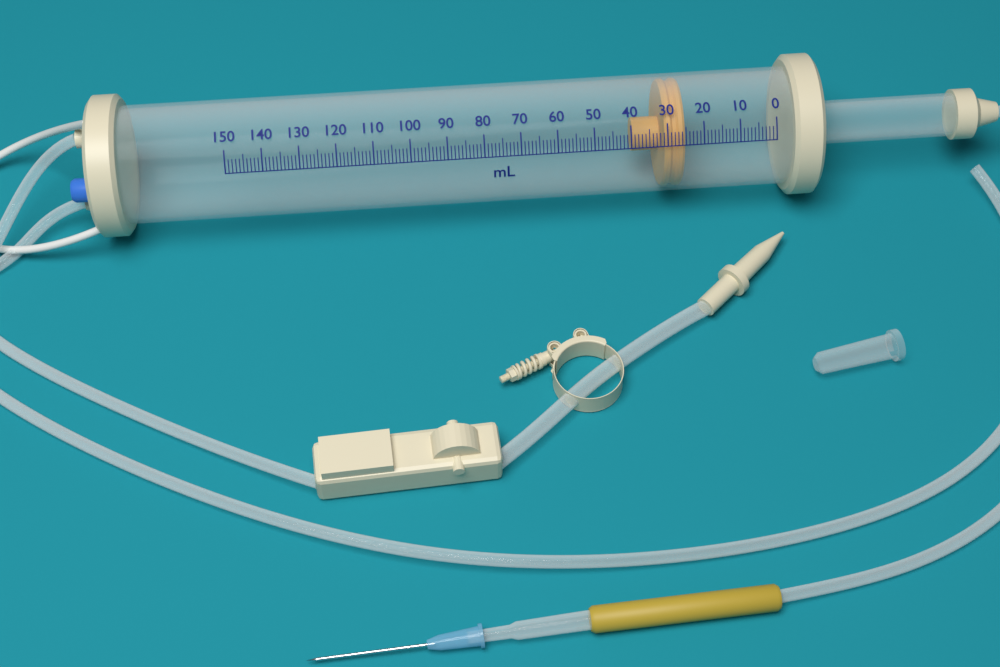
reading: 25 ml
